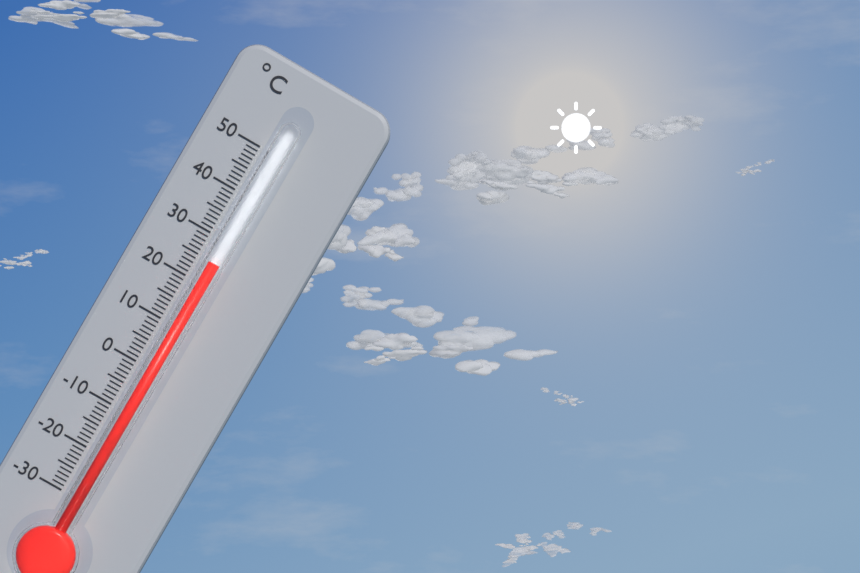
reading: 25 °C
